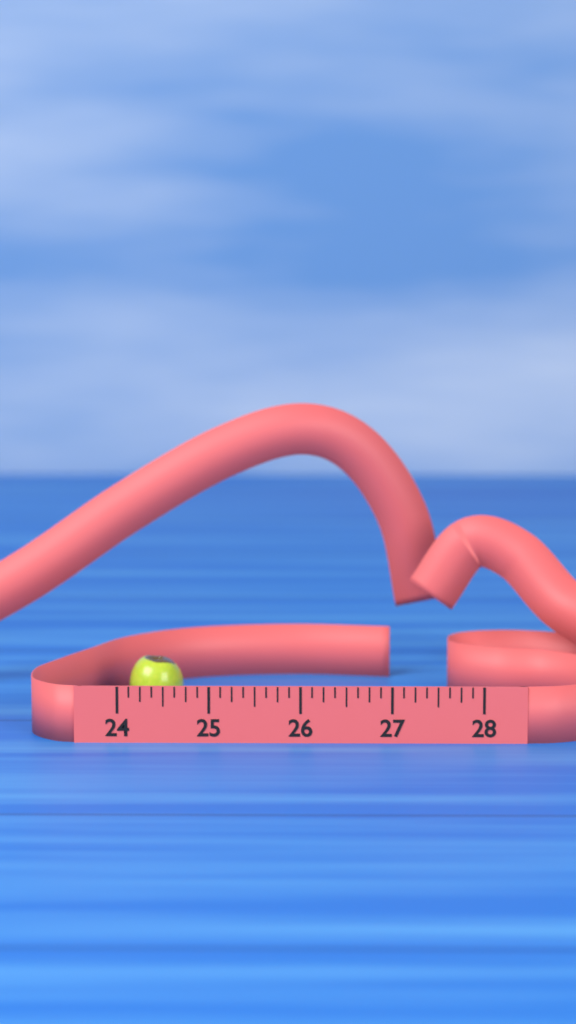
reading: 24.625 (no unit)
